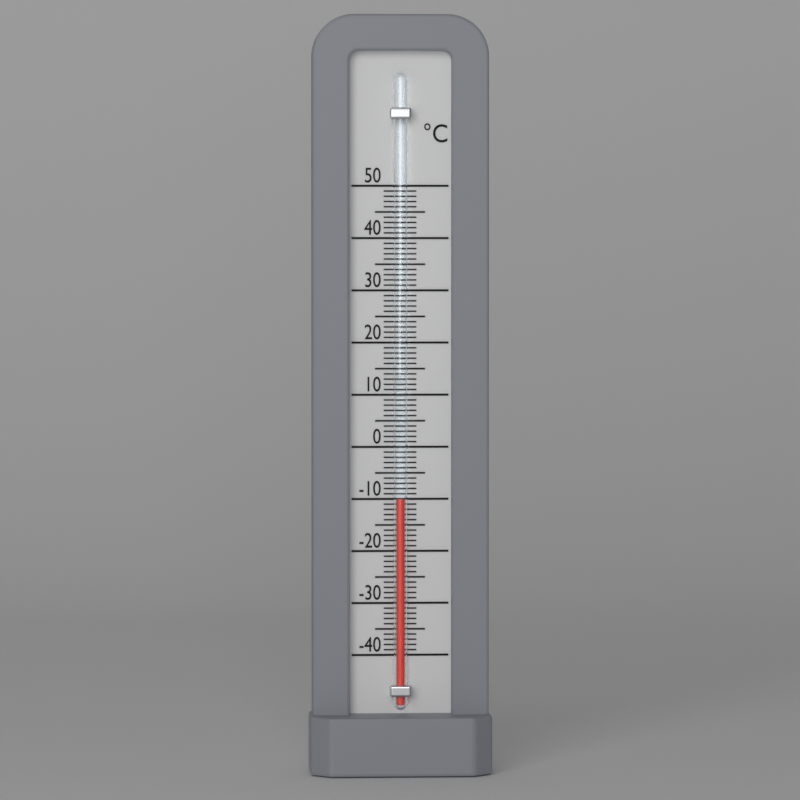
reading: -10 °C
